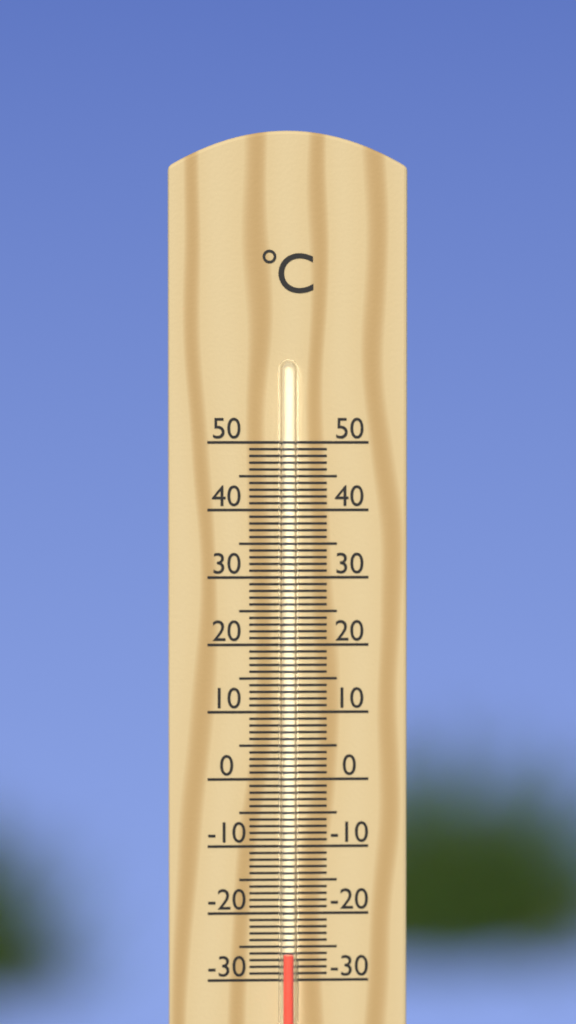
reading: -26 °C
